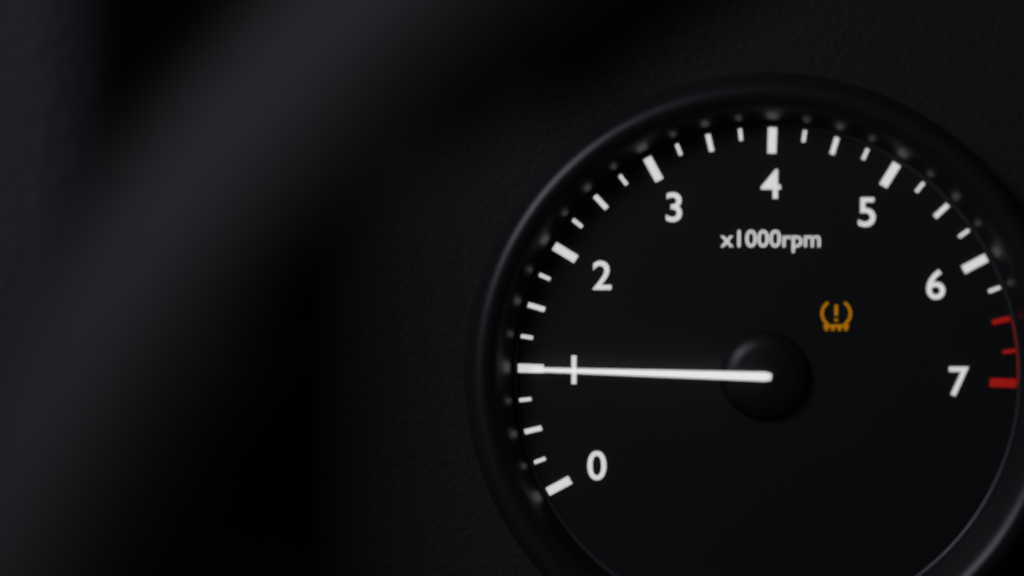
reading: 1000 rpm
